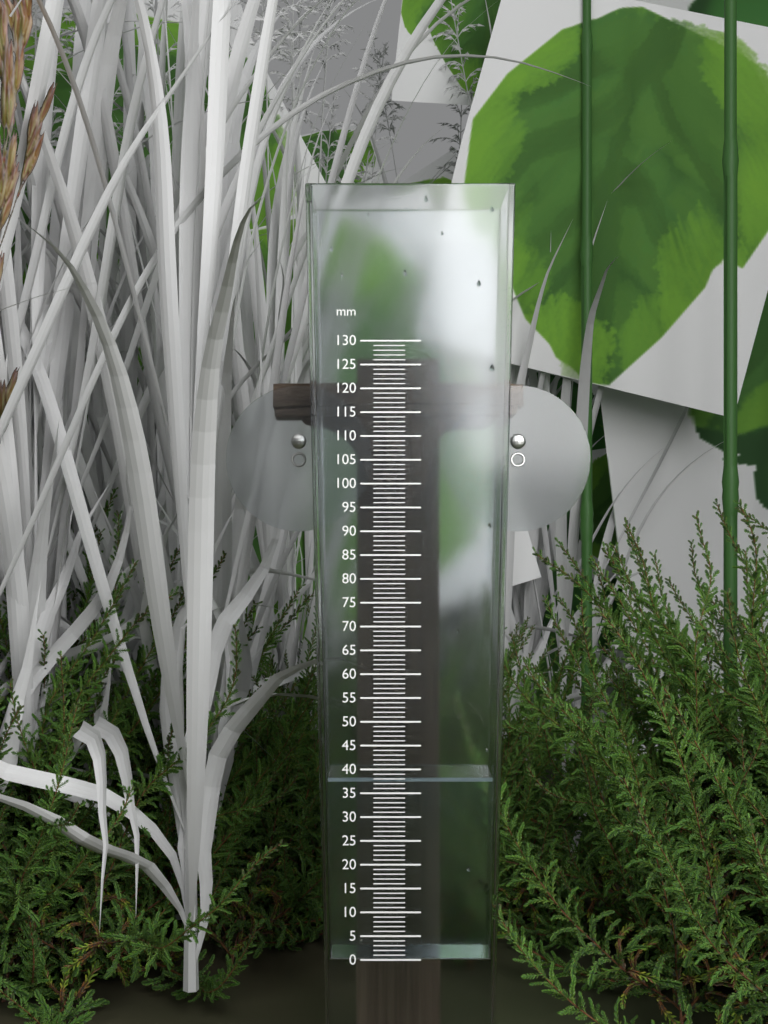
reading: 38 mm
